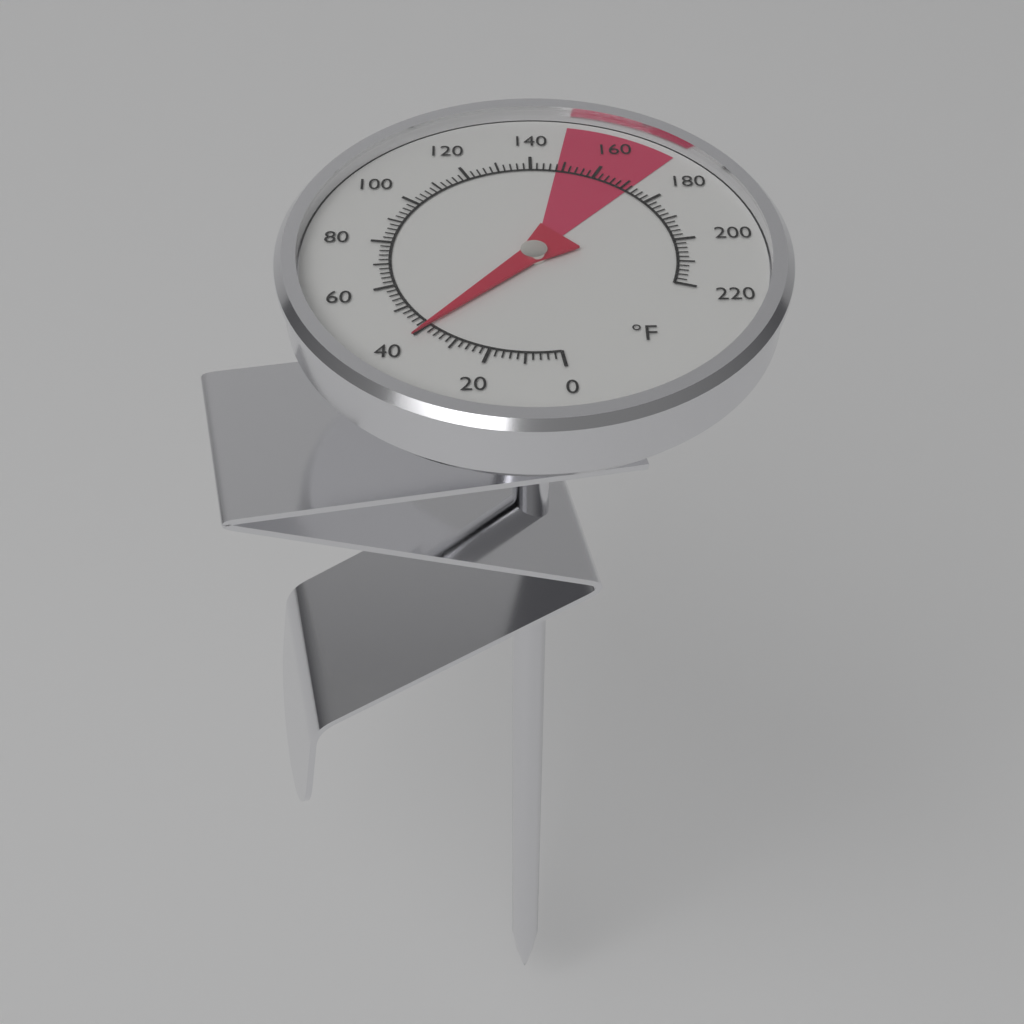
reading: 40 °F
